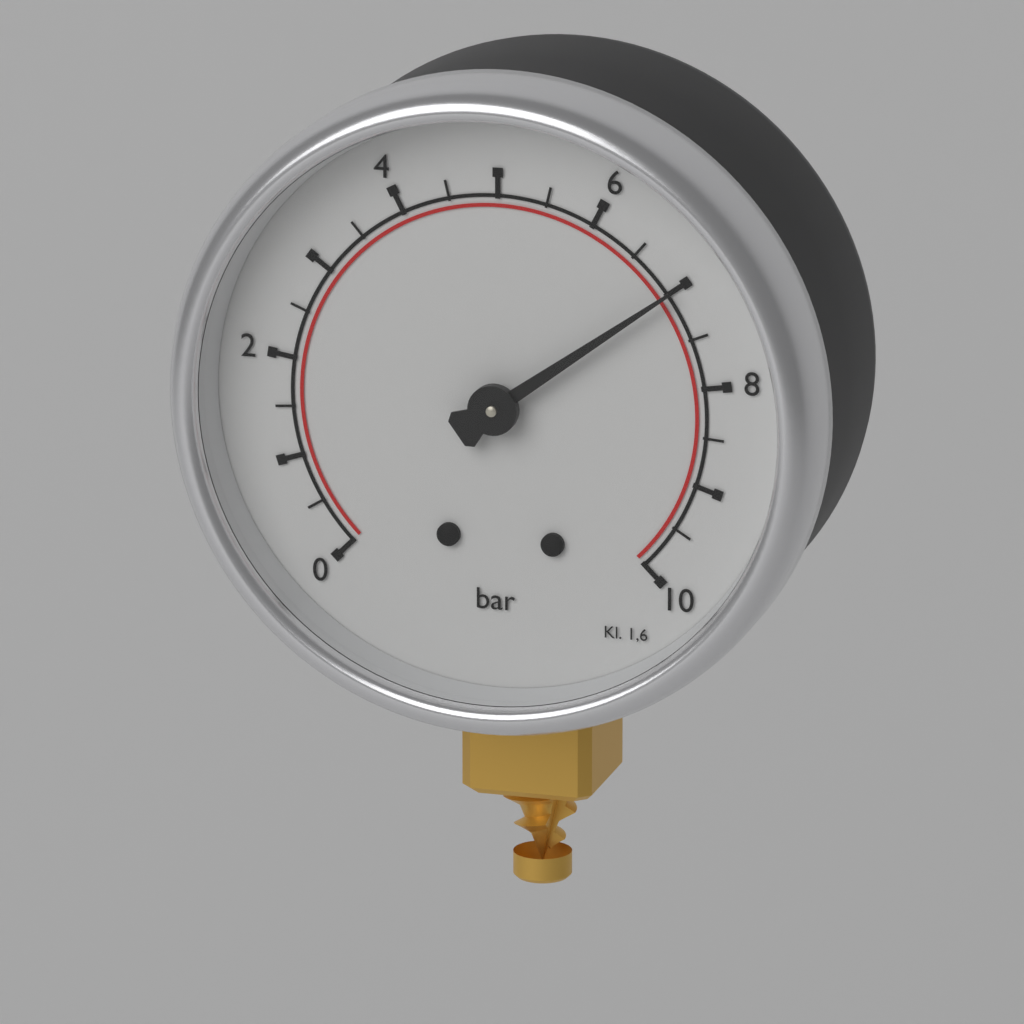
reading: 7.0 bar
